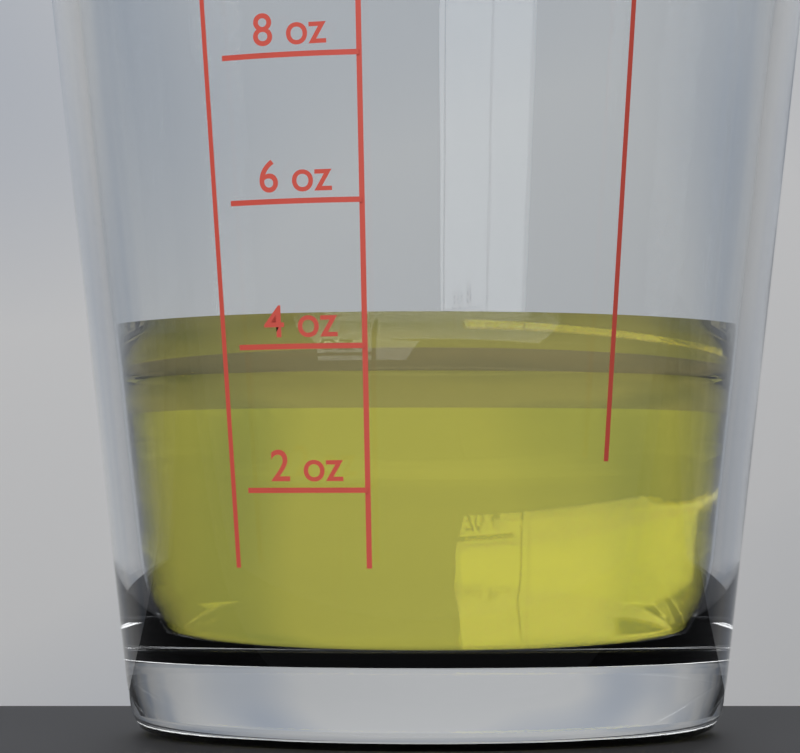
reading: 4.5 oz
